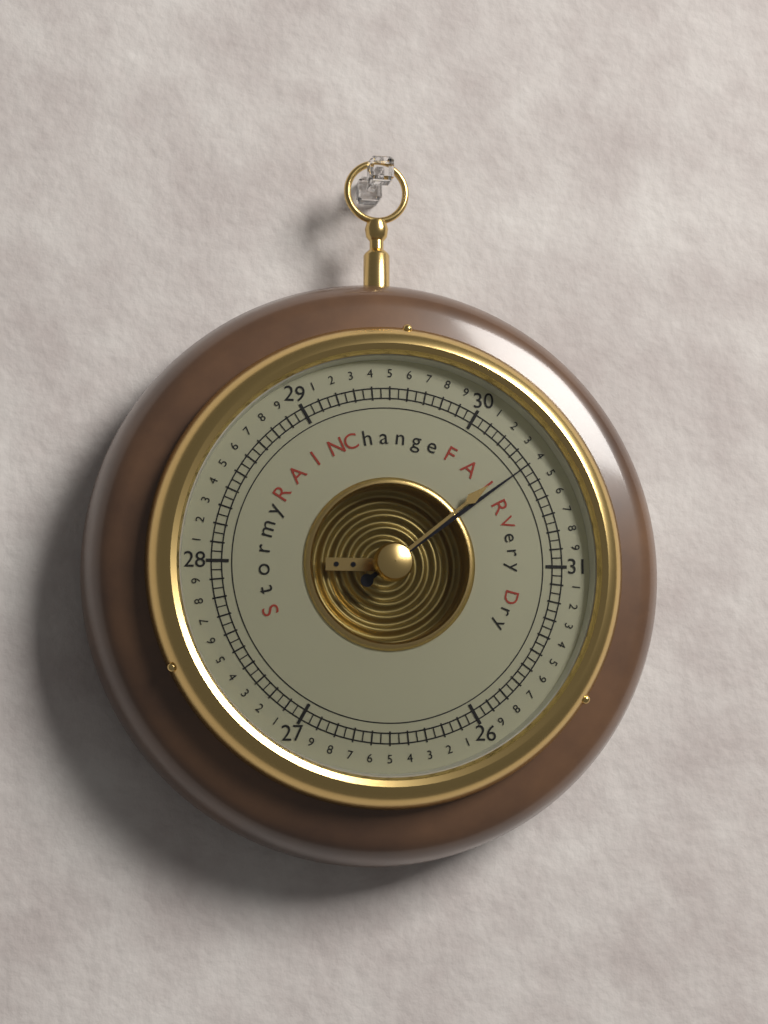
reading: 30.40 (no unit)
